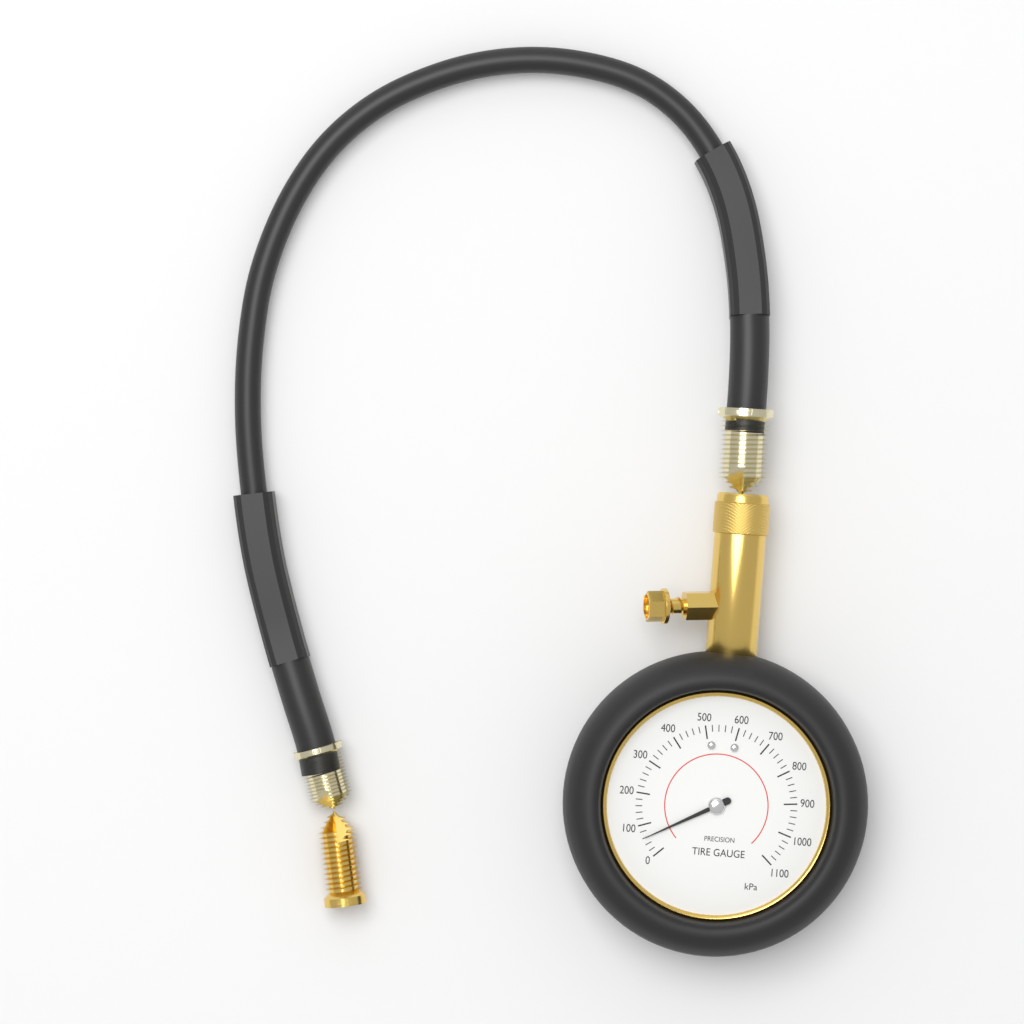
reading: 60 kPa
